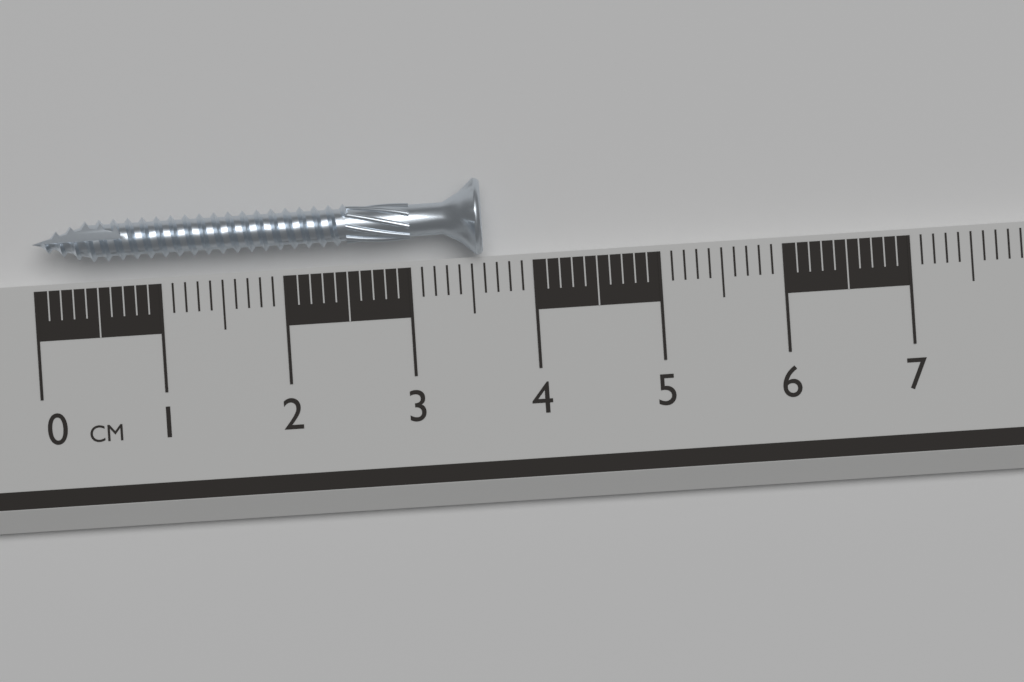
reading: 3.6 cm
